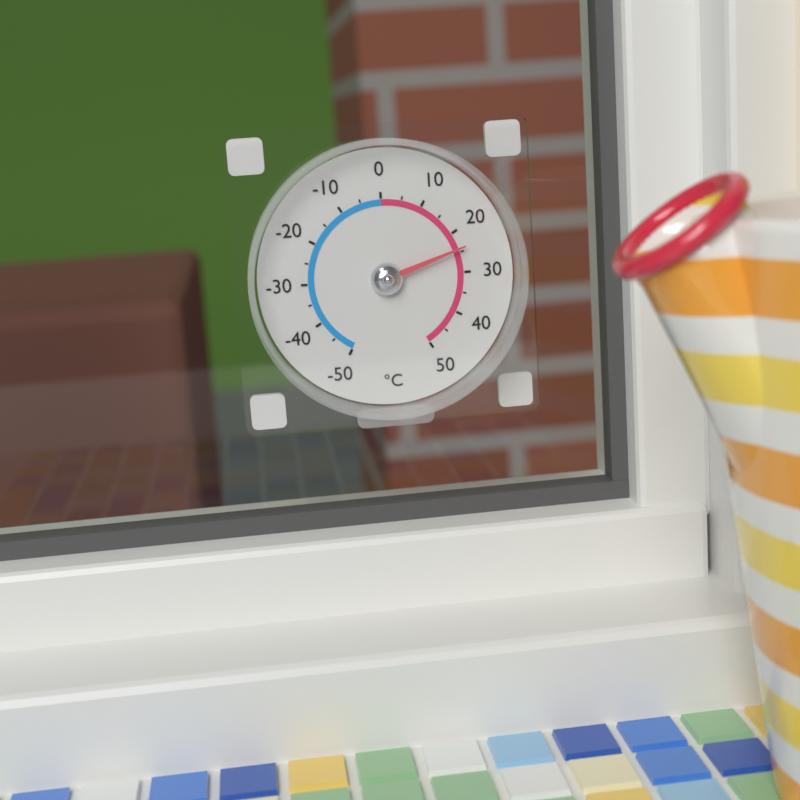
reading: 24 °C
